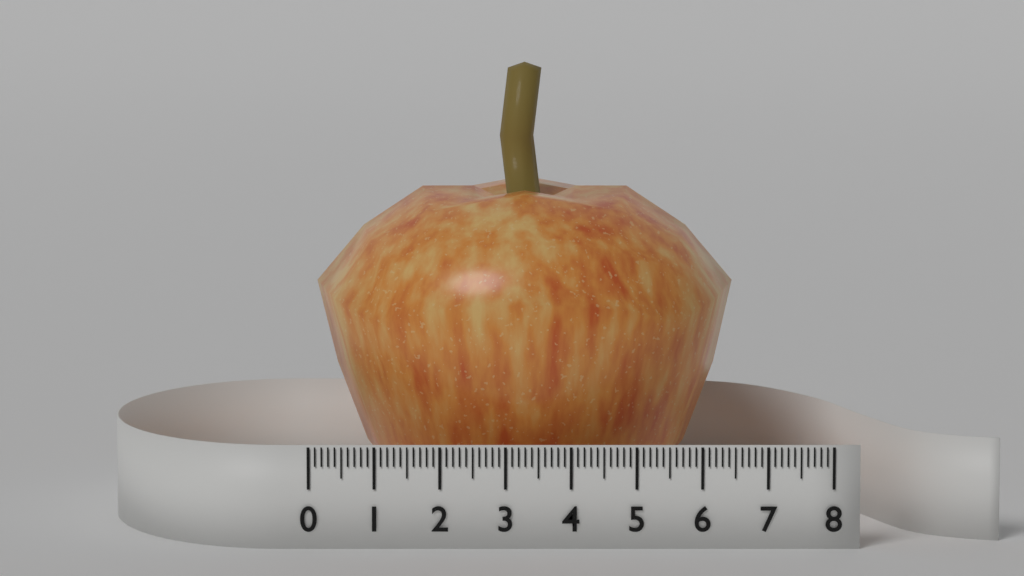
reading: 6.6 (no unit)
